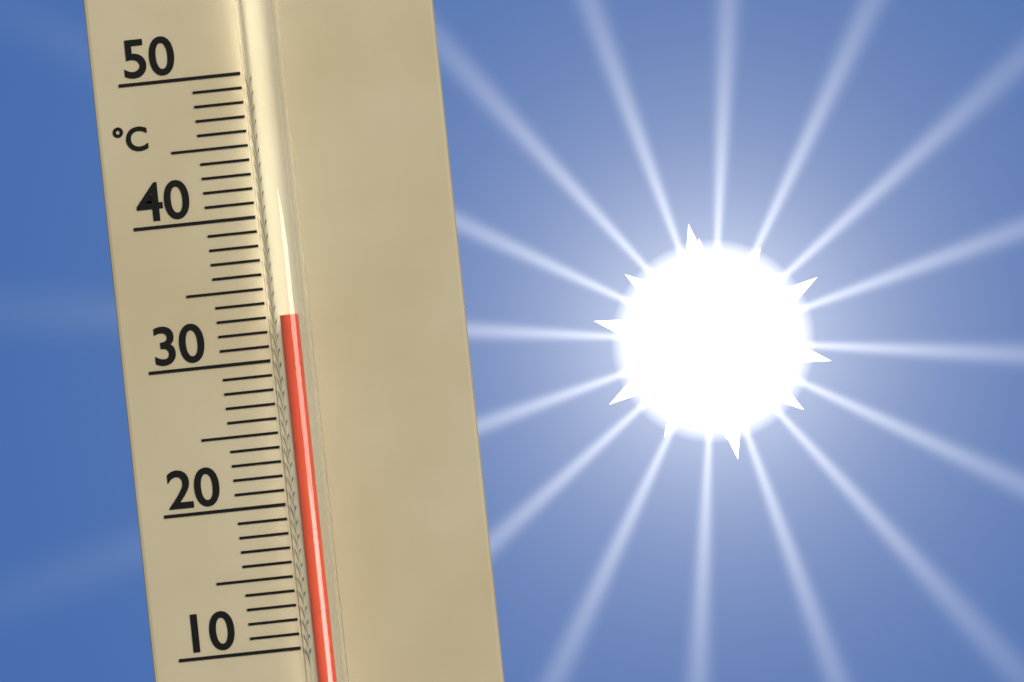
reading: 33 °C
